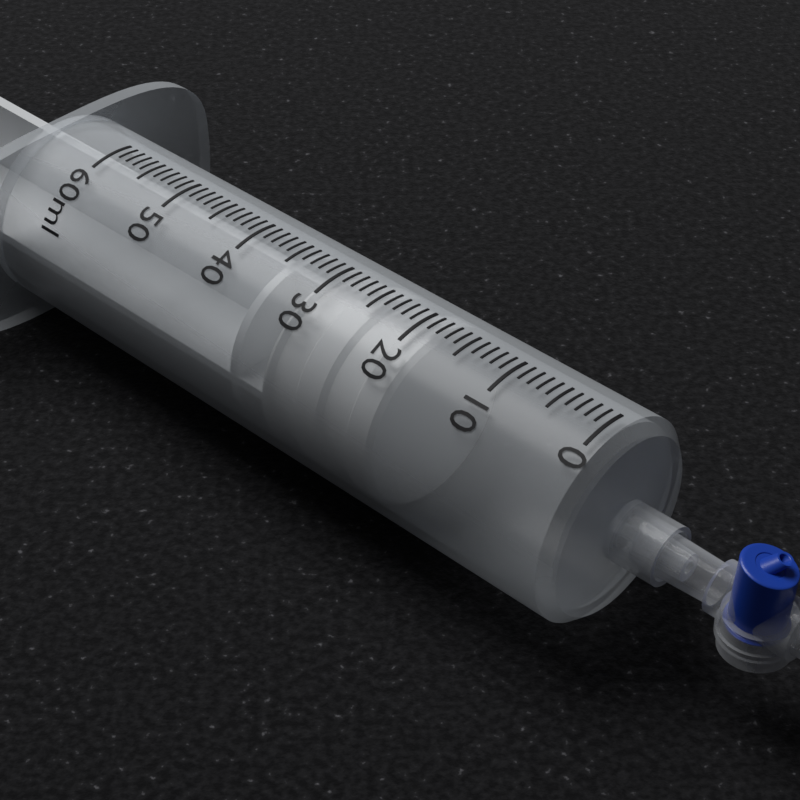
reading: 18 ml
